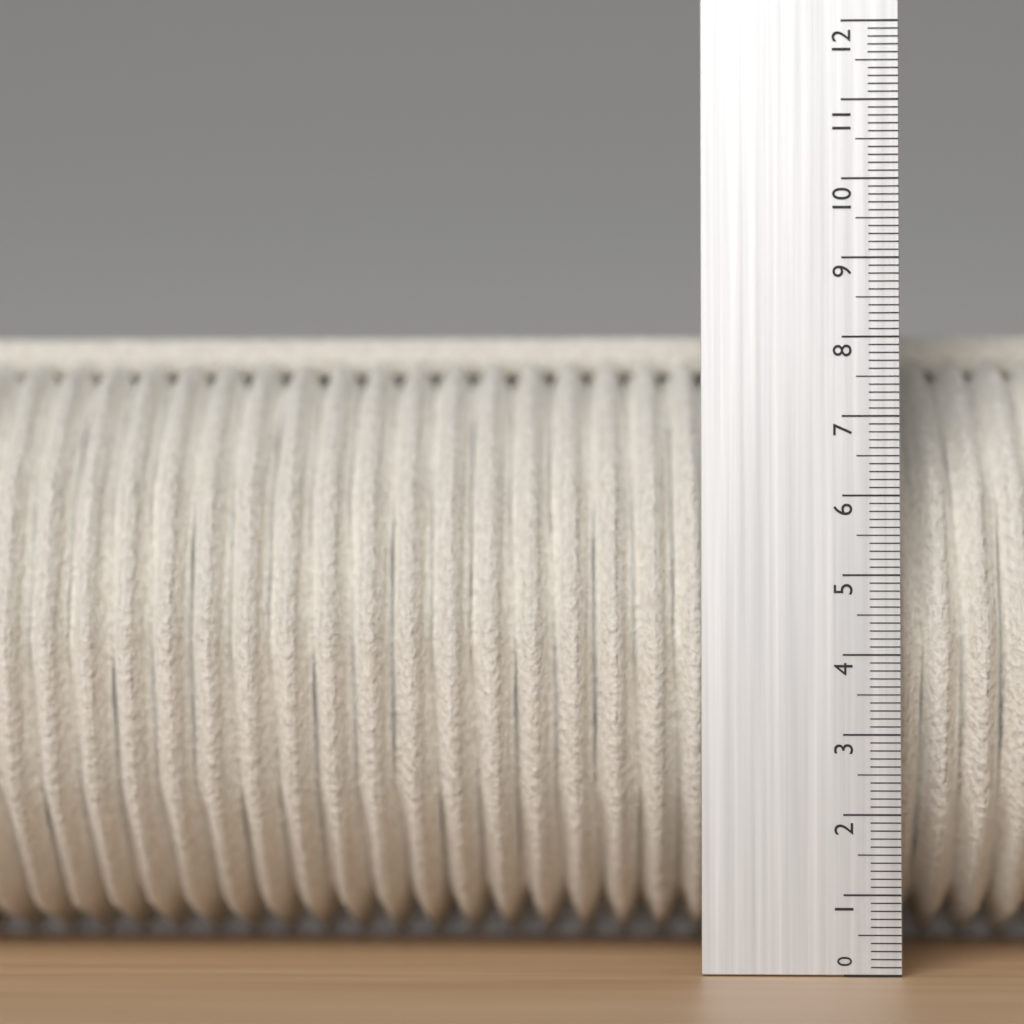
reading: 8.3 (no unit)
